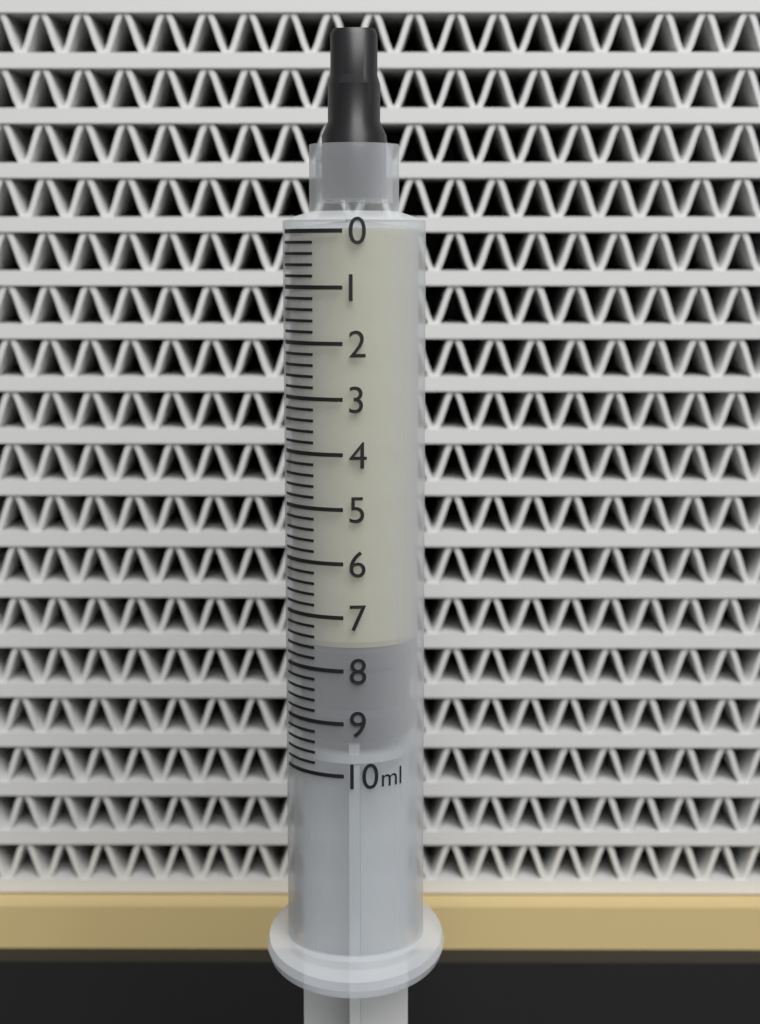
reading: 7.6 ml
